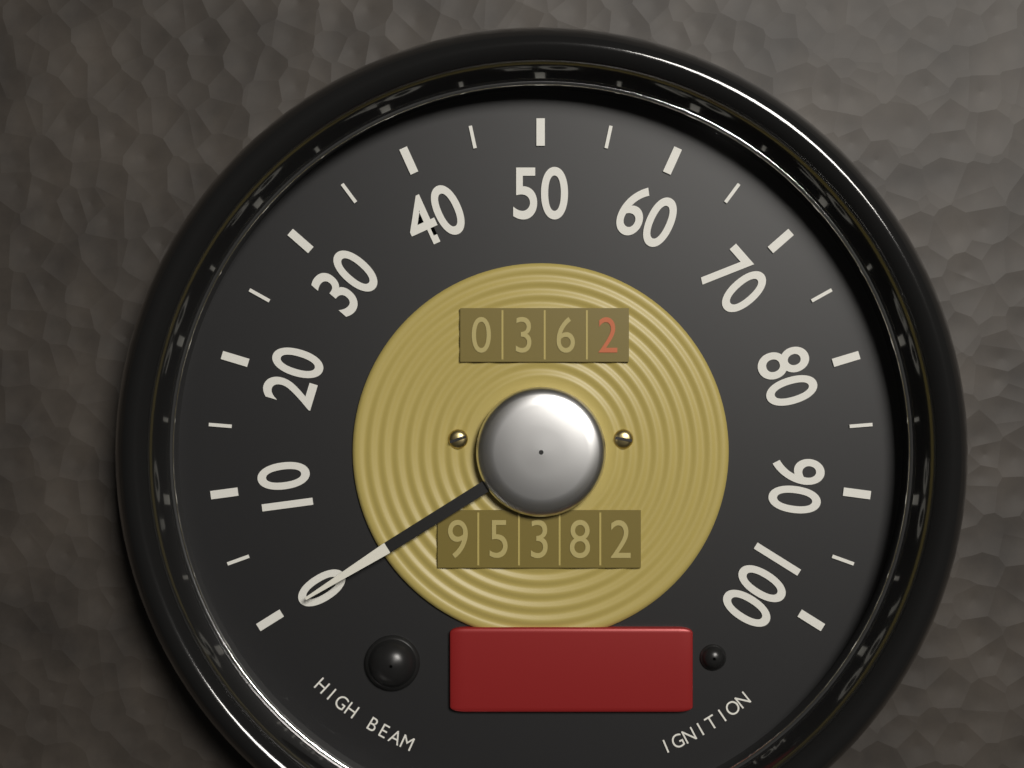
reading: 0 (no unit)
